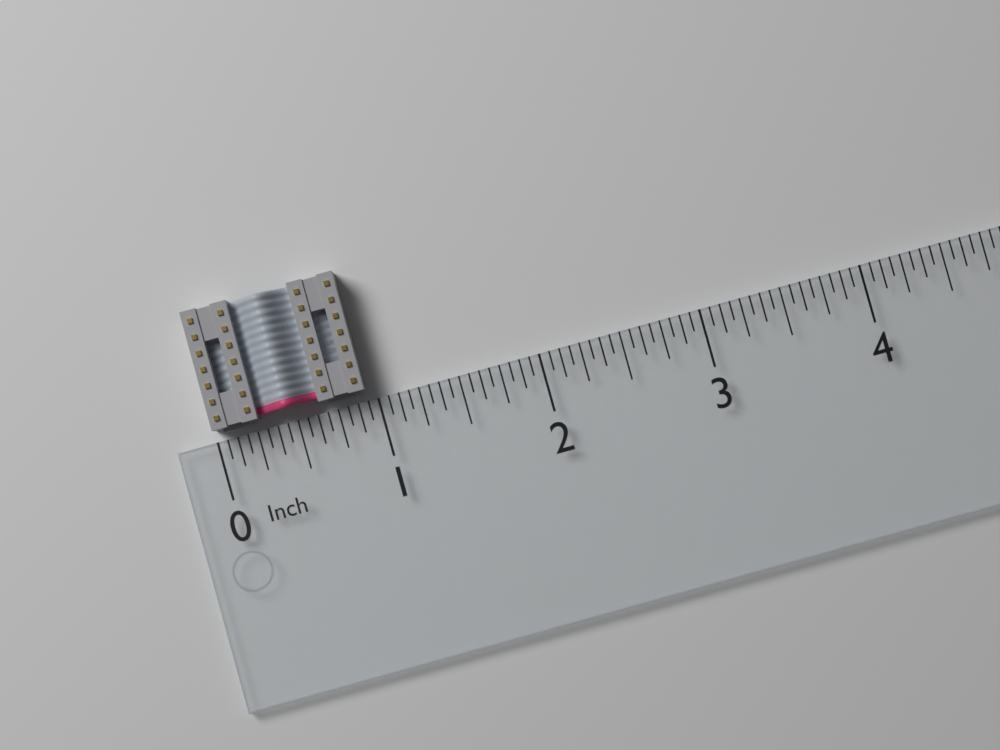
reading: 0.9375 in
